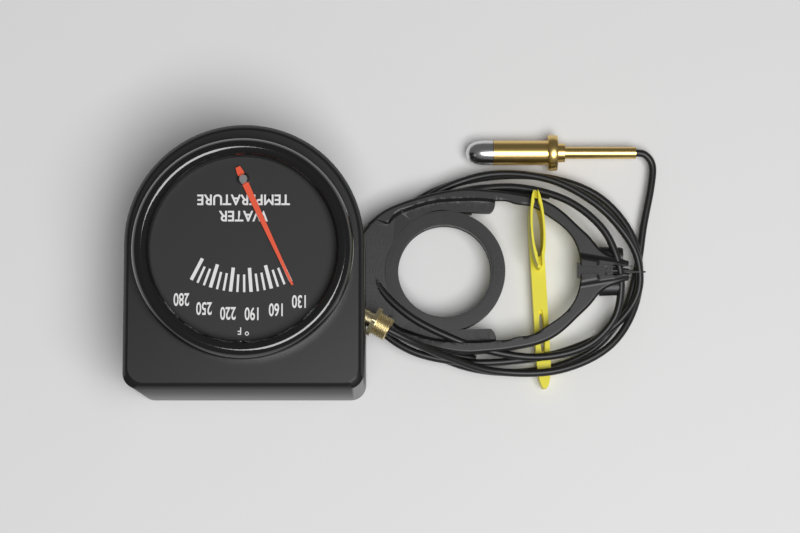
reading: 130 °F
